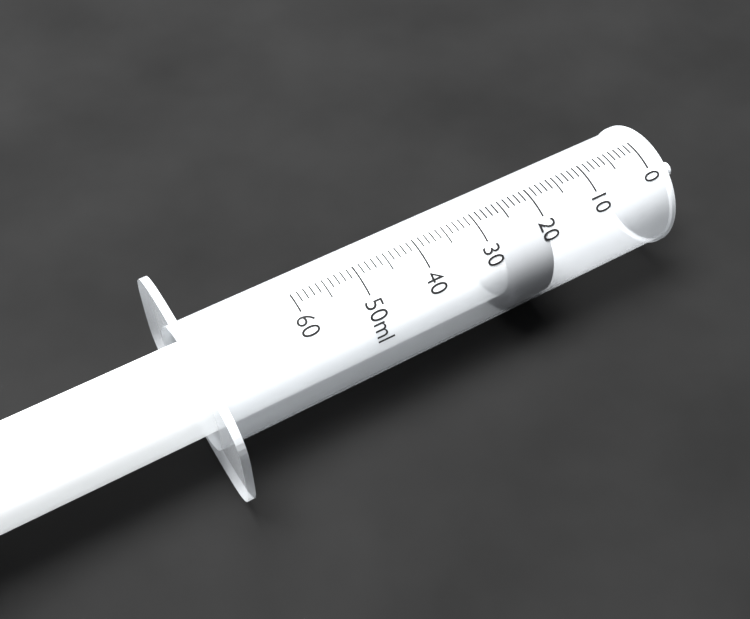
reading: 20 ml
